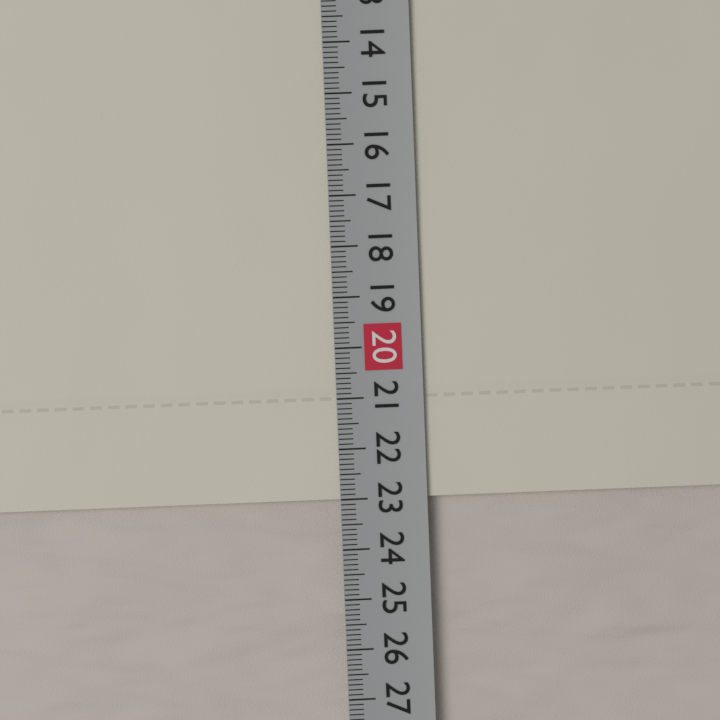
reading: 23.0 cm
